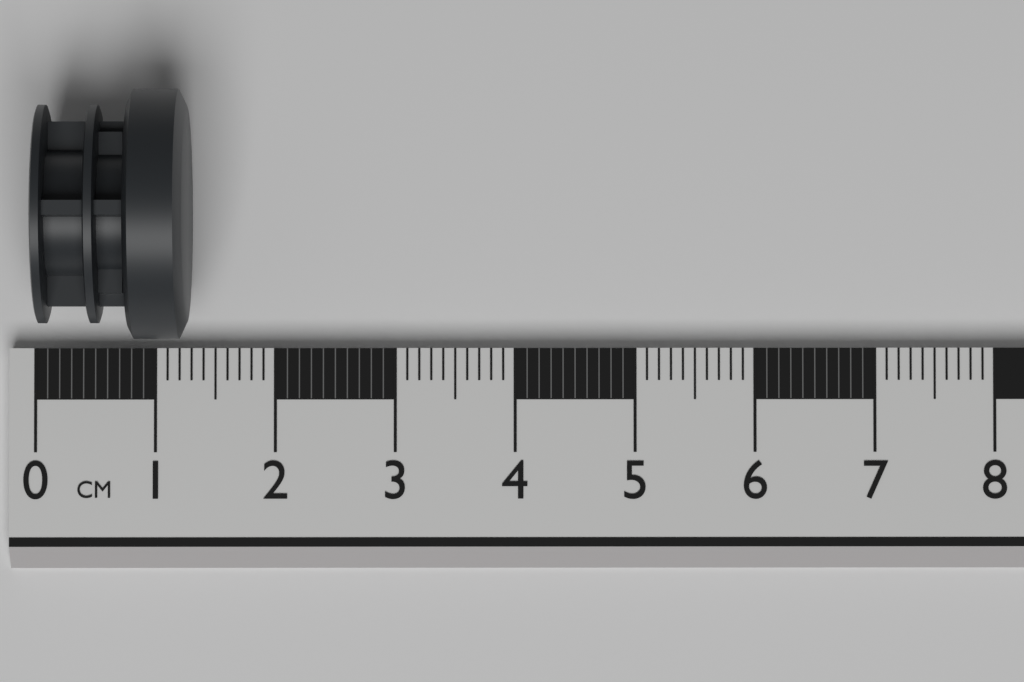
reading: 1.3 cm
